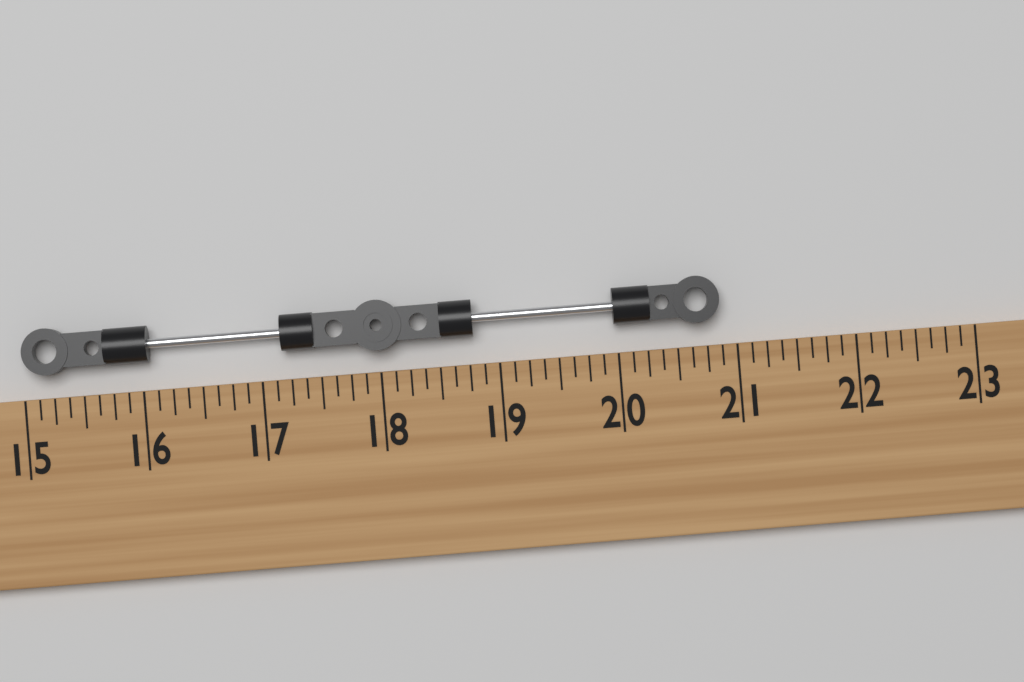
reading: 20.875 (no unit)
